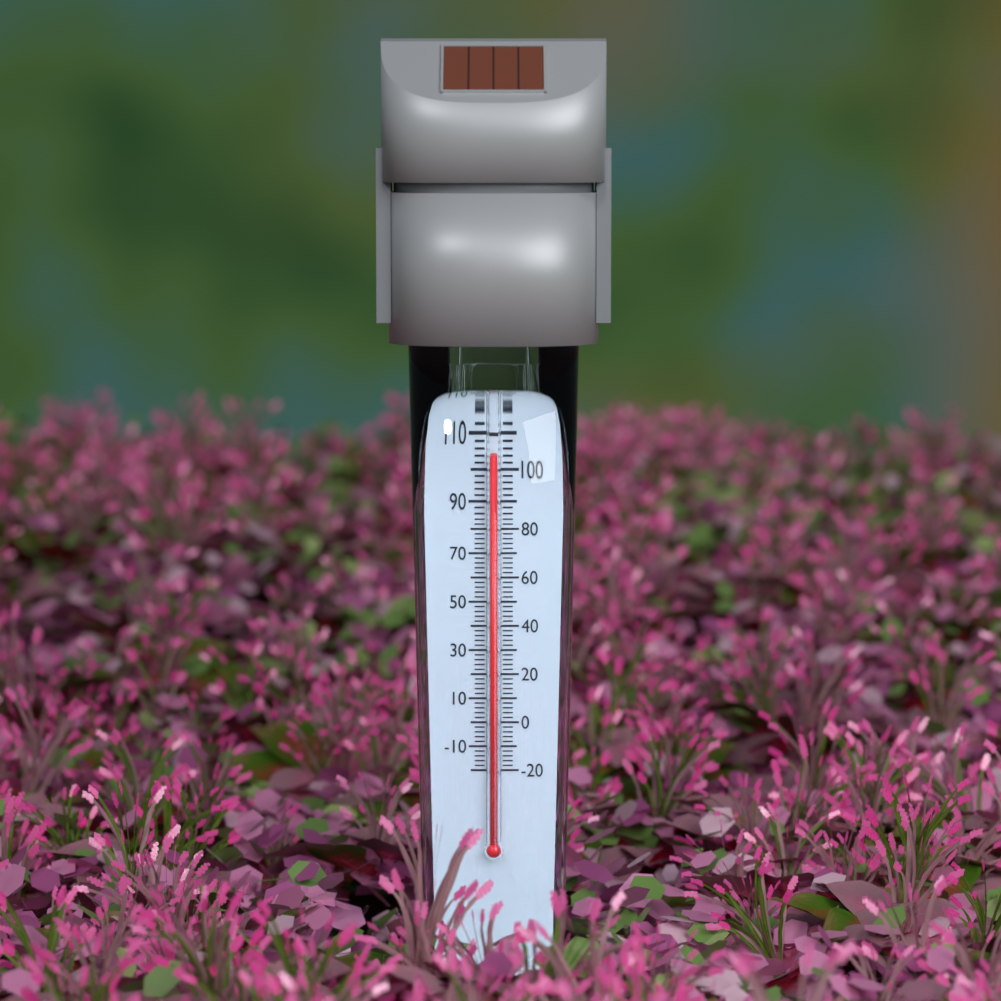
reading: 106 °F
